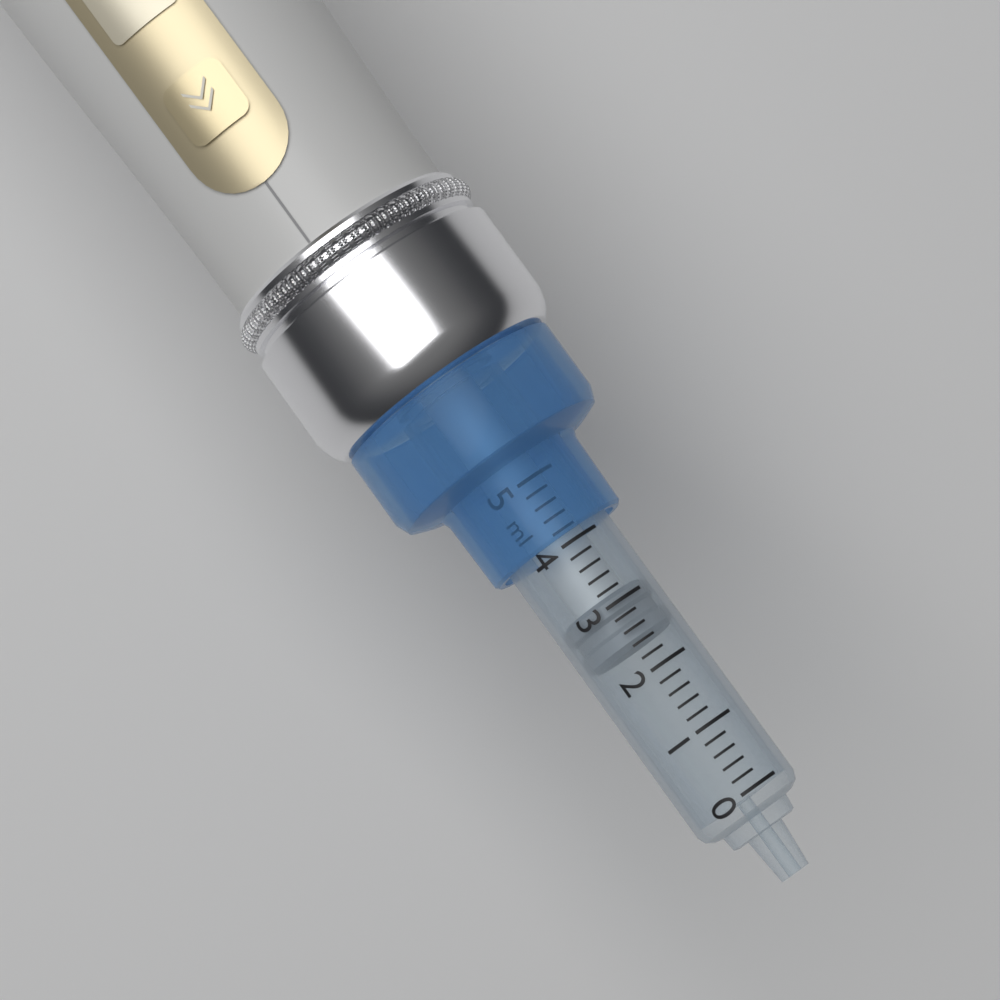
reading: 2.4 ml
